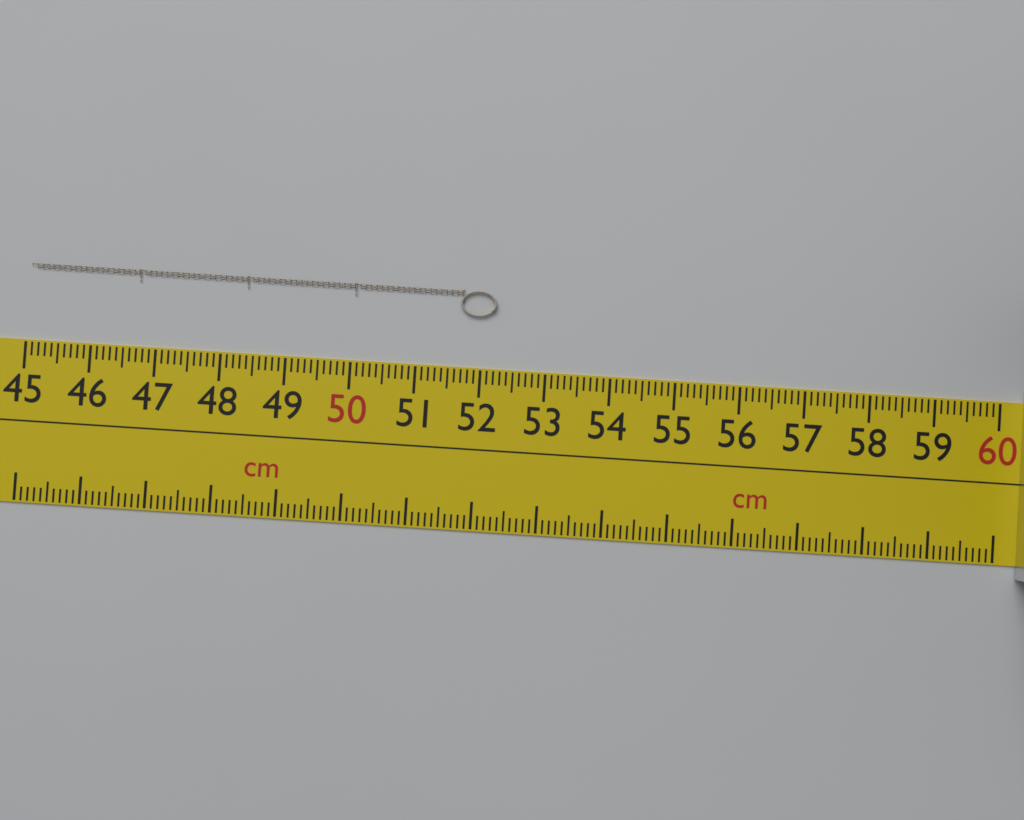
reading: 52.2 cm
